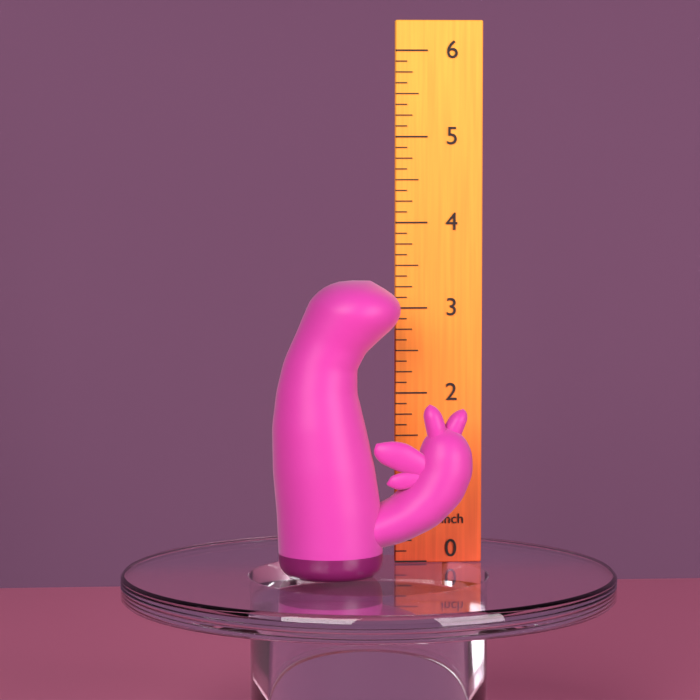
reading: 3.375 inch
